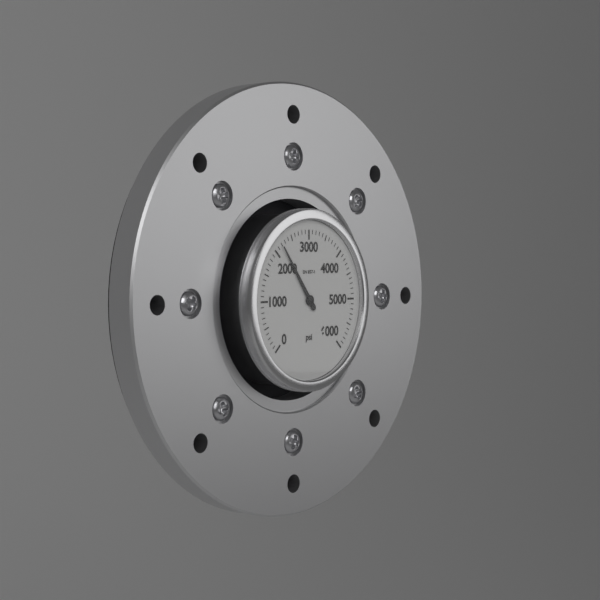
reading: 2200 psi
